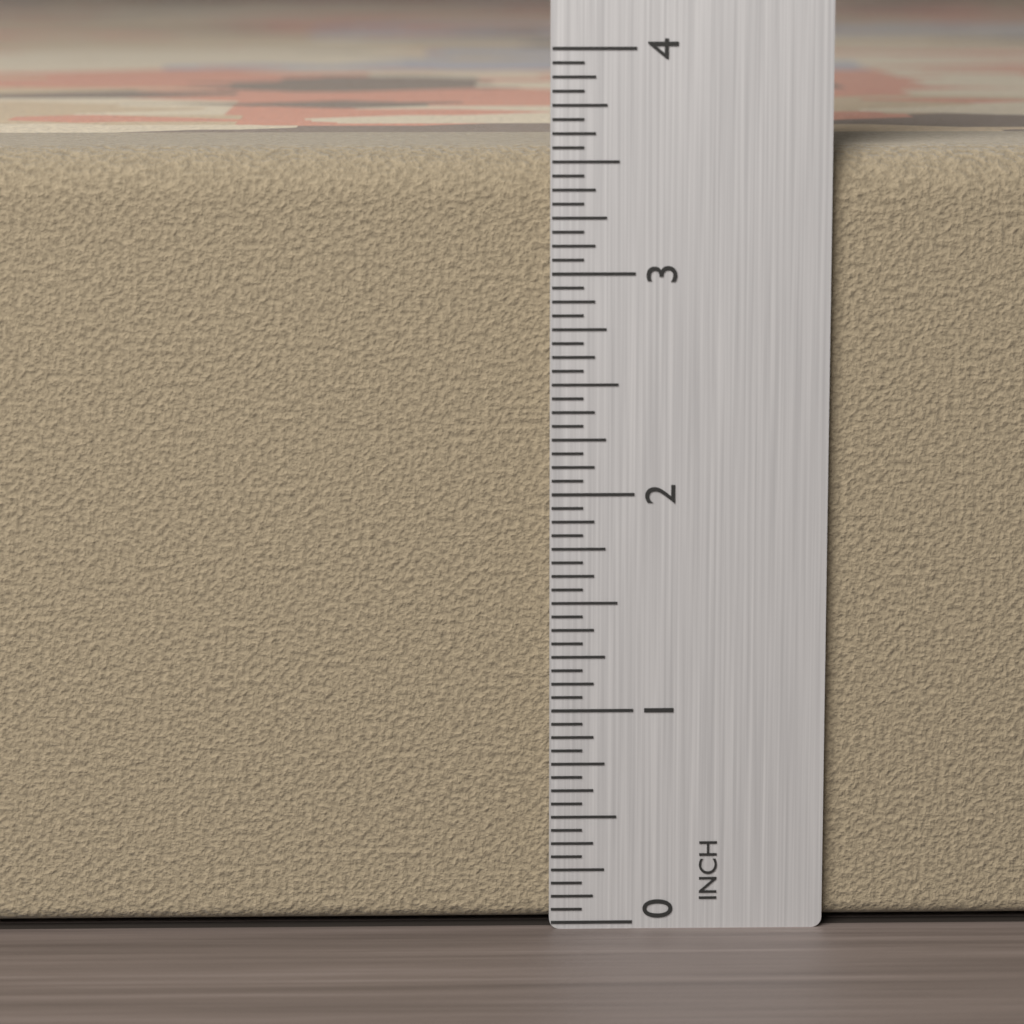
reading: 3.5625 in
